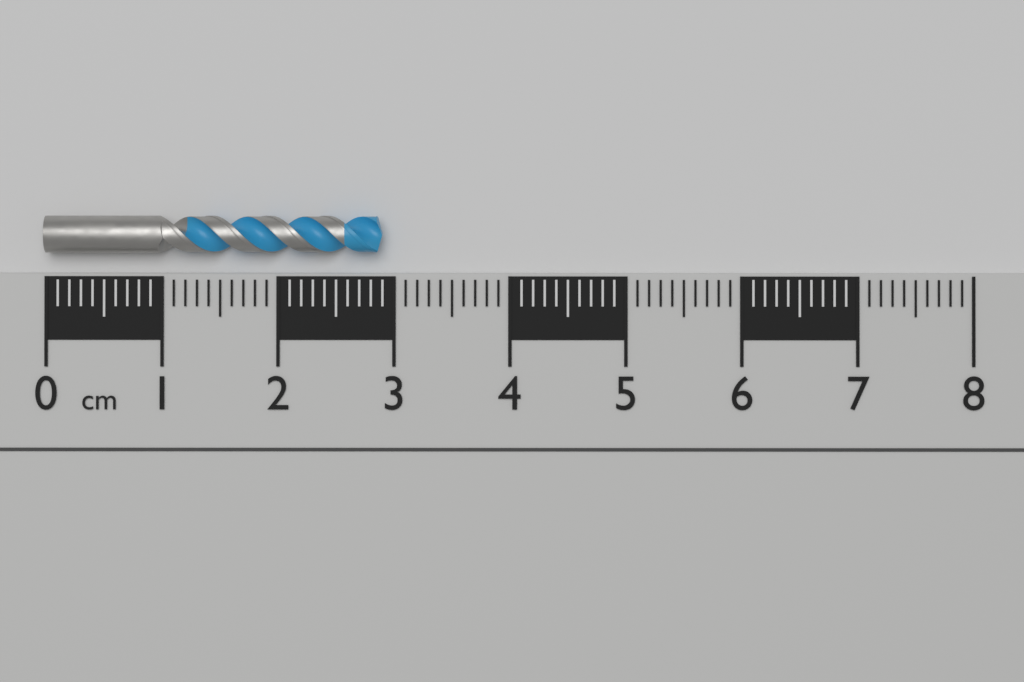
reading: 2.9 cm
